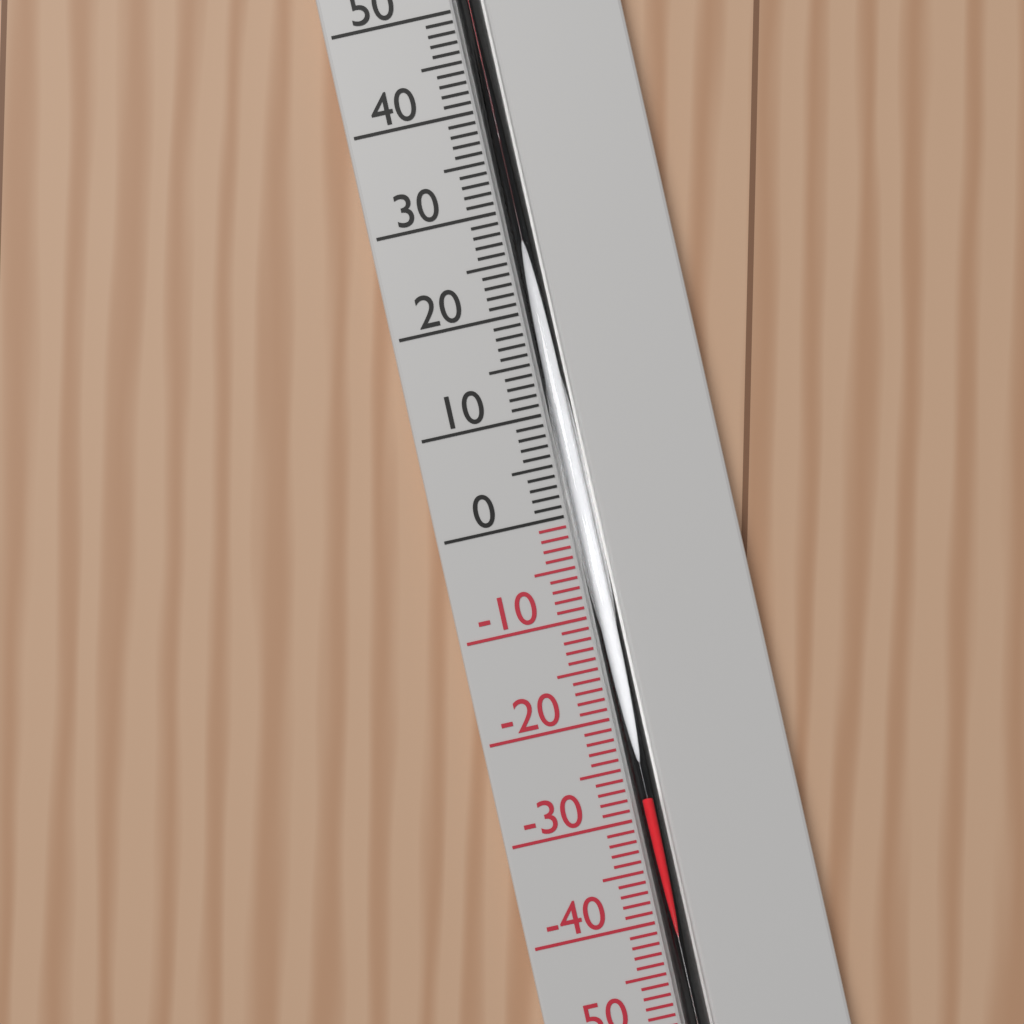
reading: -28 °C
